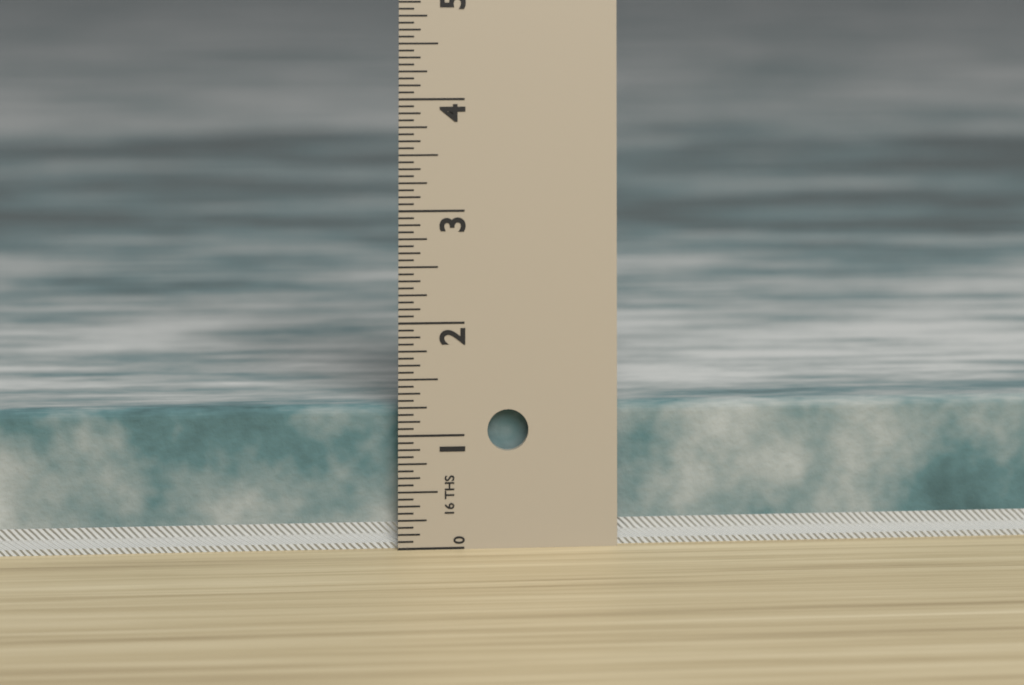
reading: 1.2500 in
